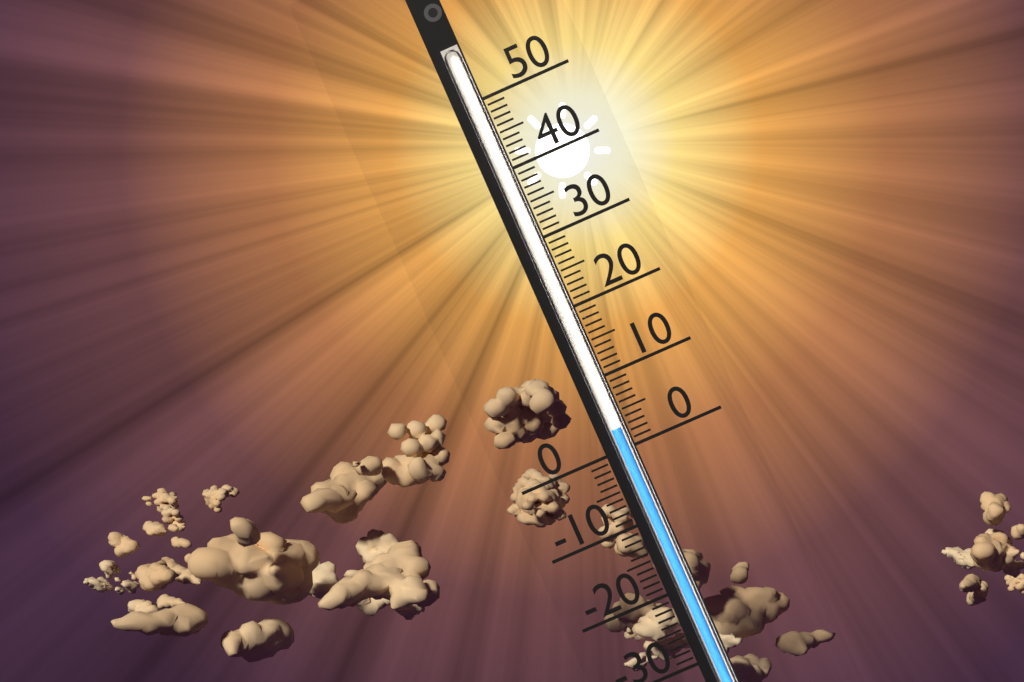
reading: 3 (no unit)
